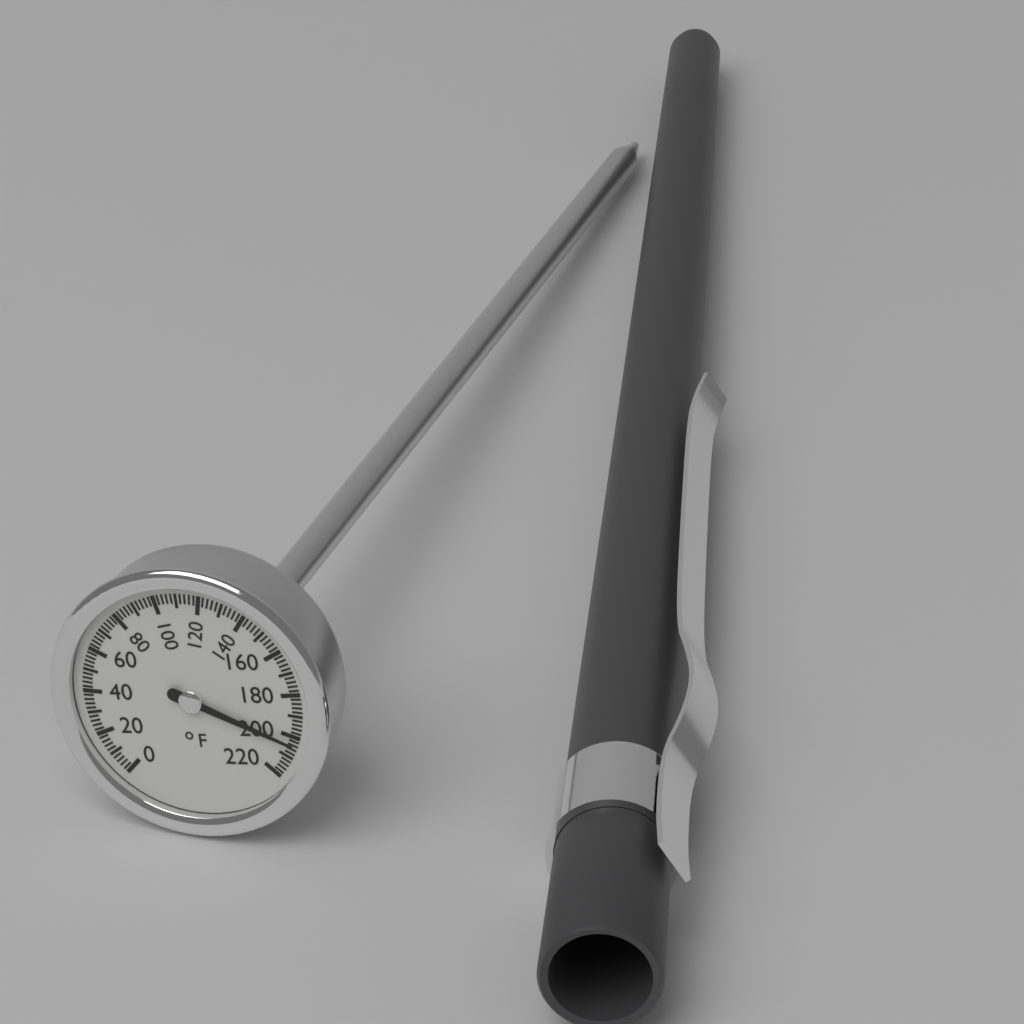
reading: 204 °F
